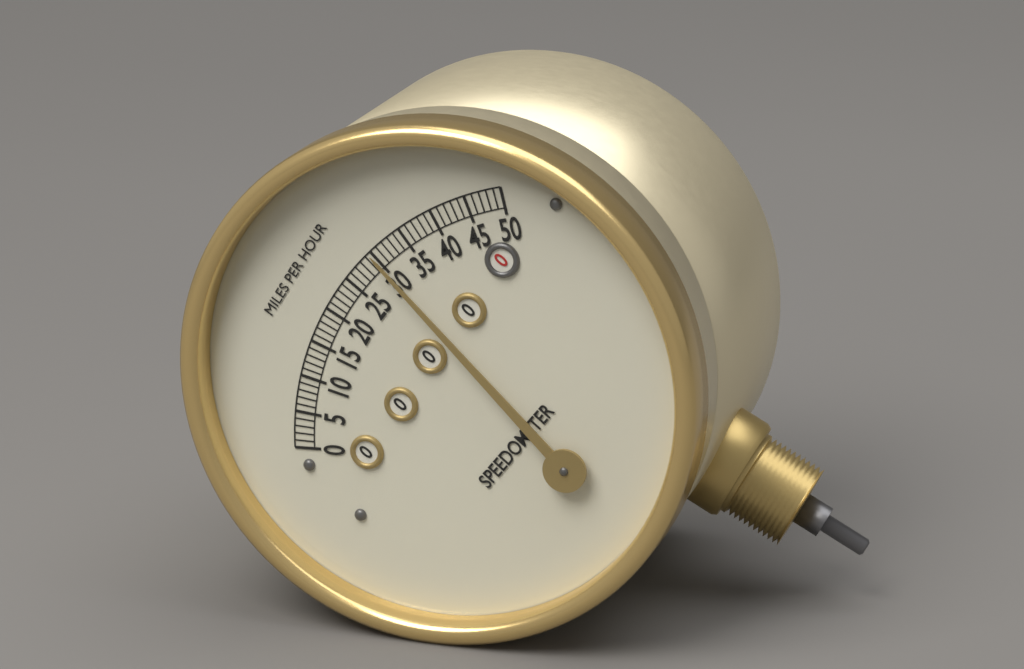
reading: 30 mph
